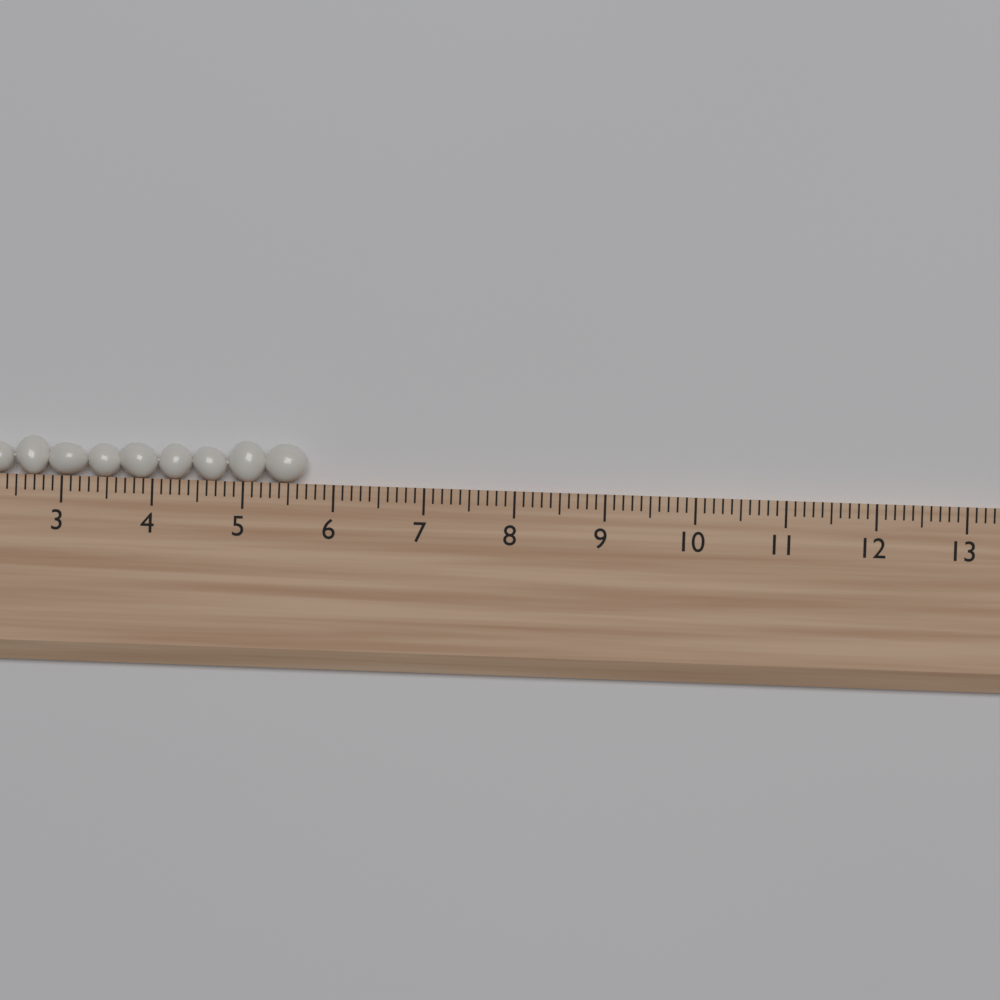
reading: 5.7 (no unit)
